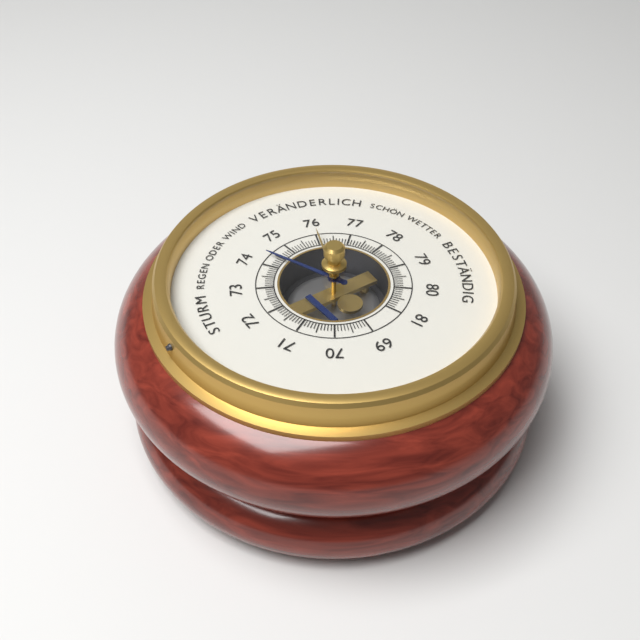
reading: 74.4 (no unit)
